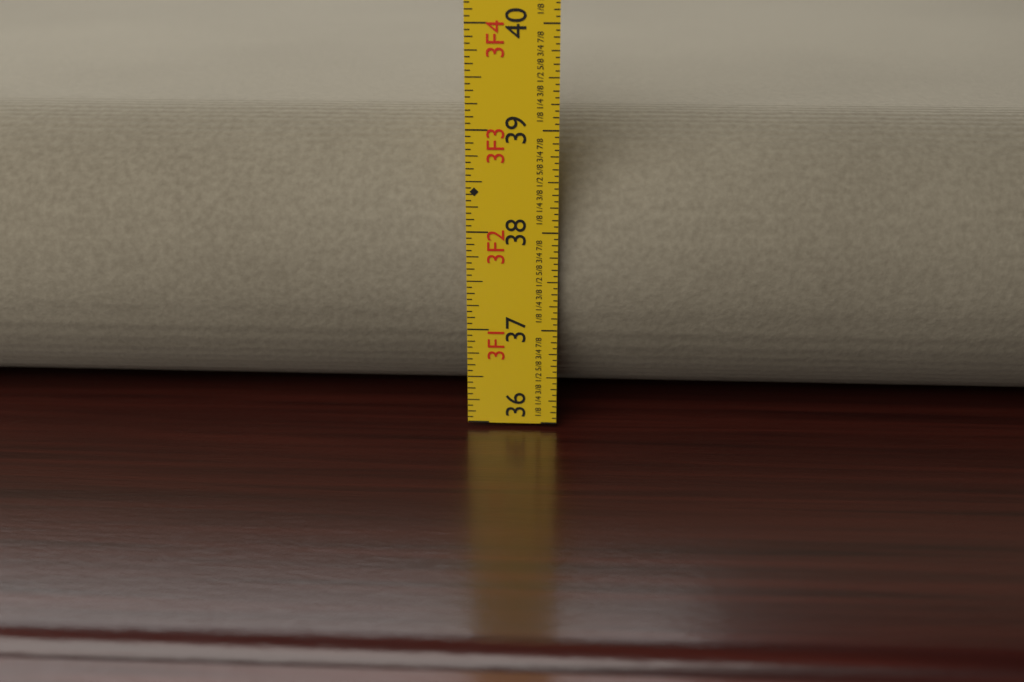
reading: 39.0000 in
